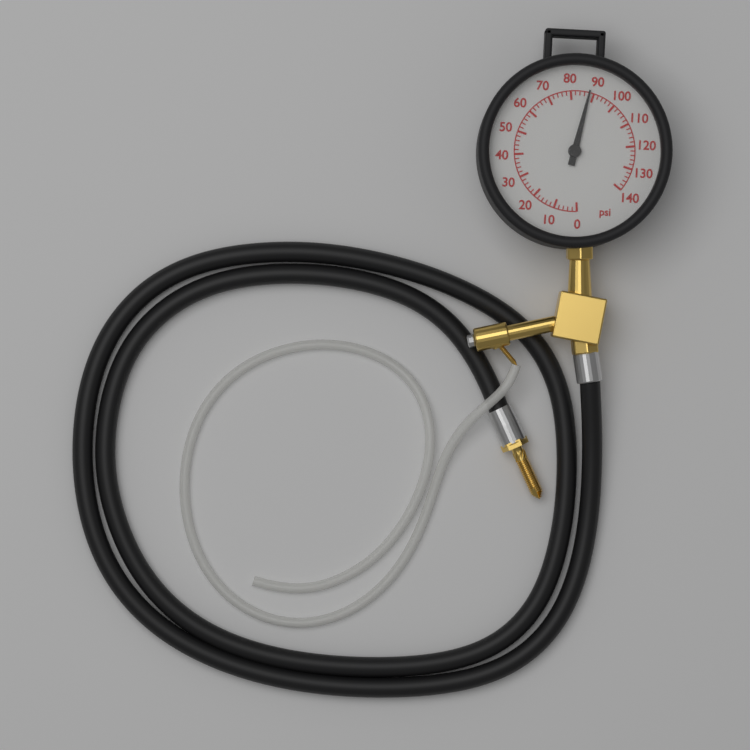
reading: 88 psi
